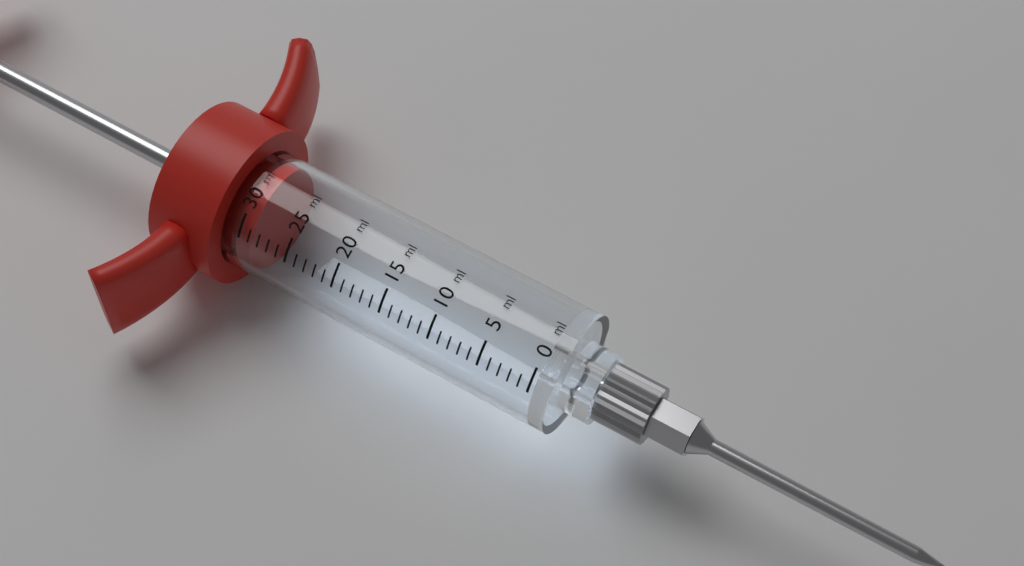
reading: 29 ml
